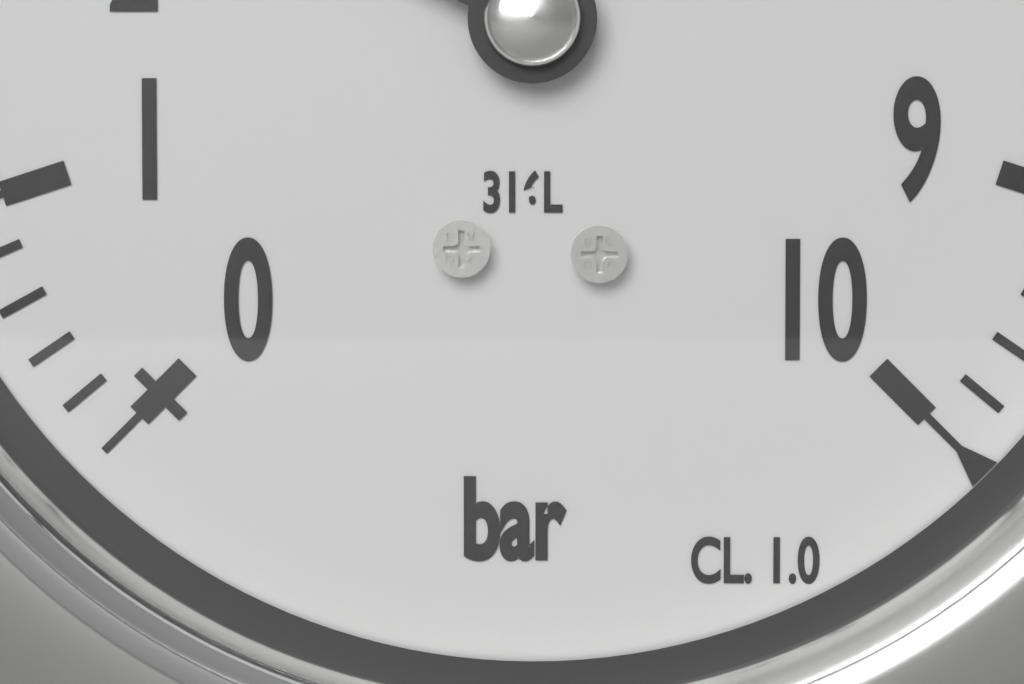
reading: 2.6 bar
